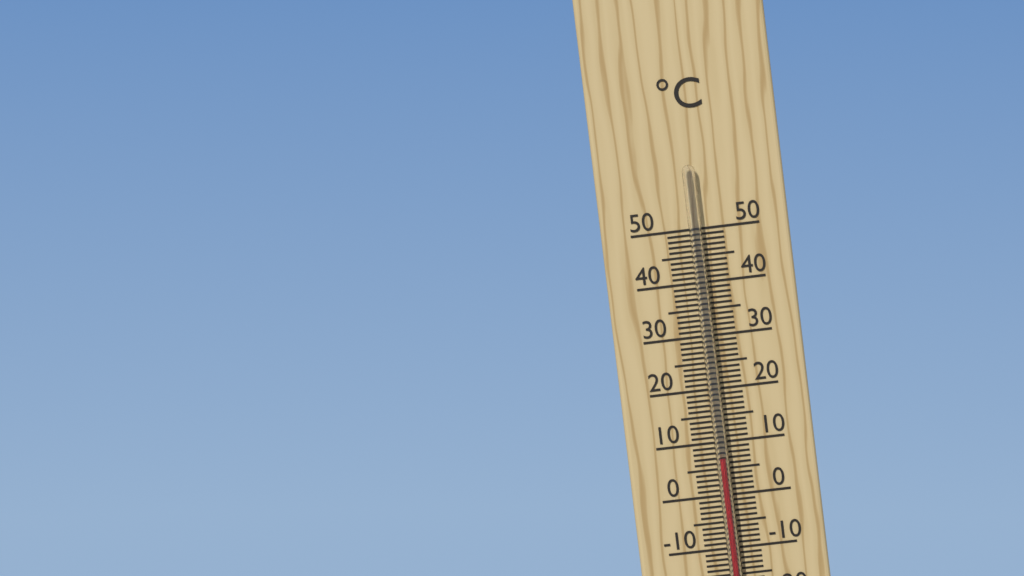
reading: 7 °C
